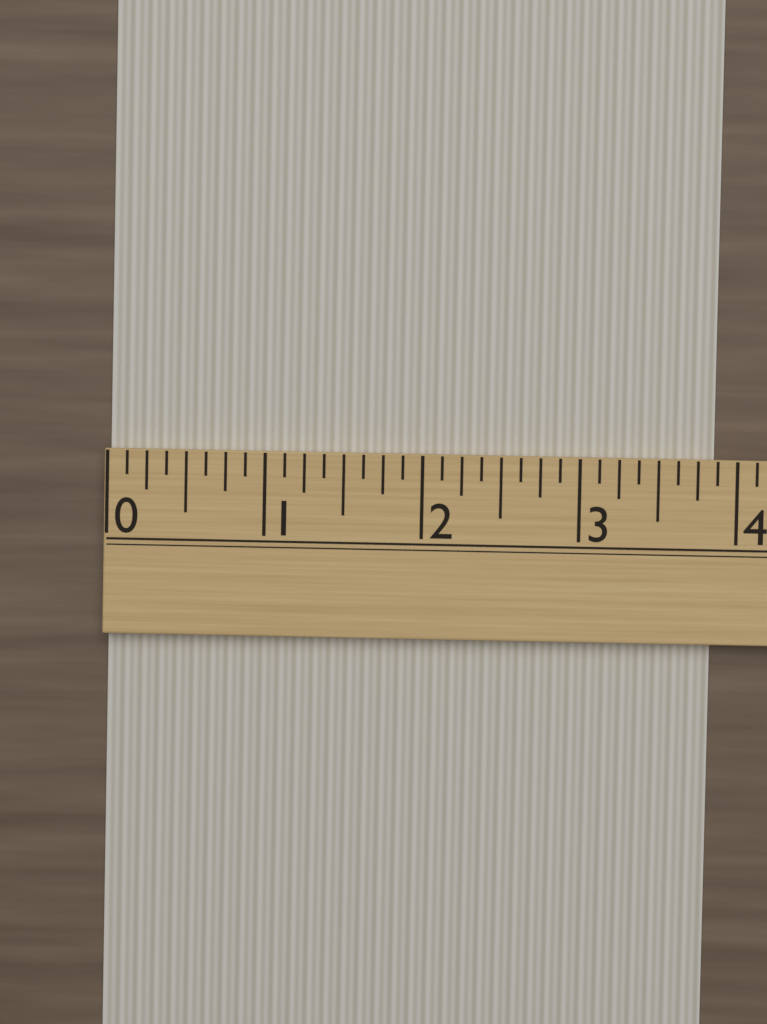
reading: 3.875 (no unit)
